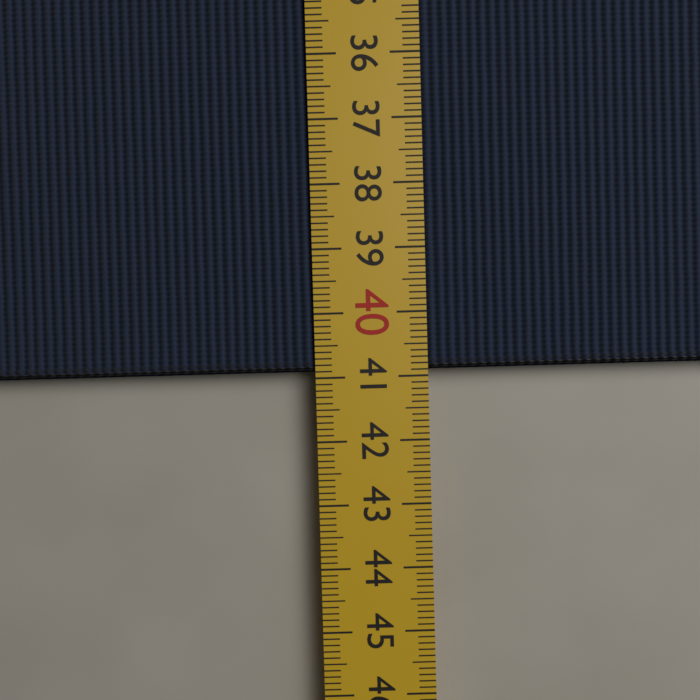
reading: 40.9 cm
